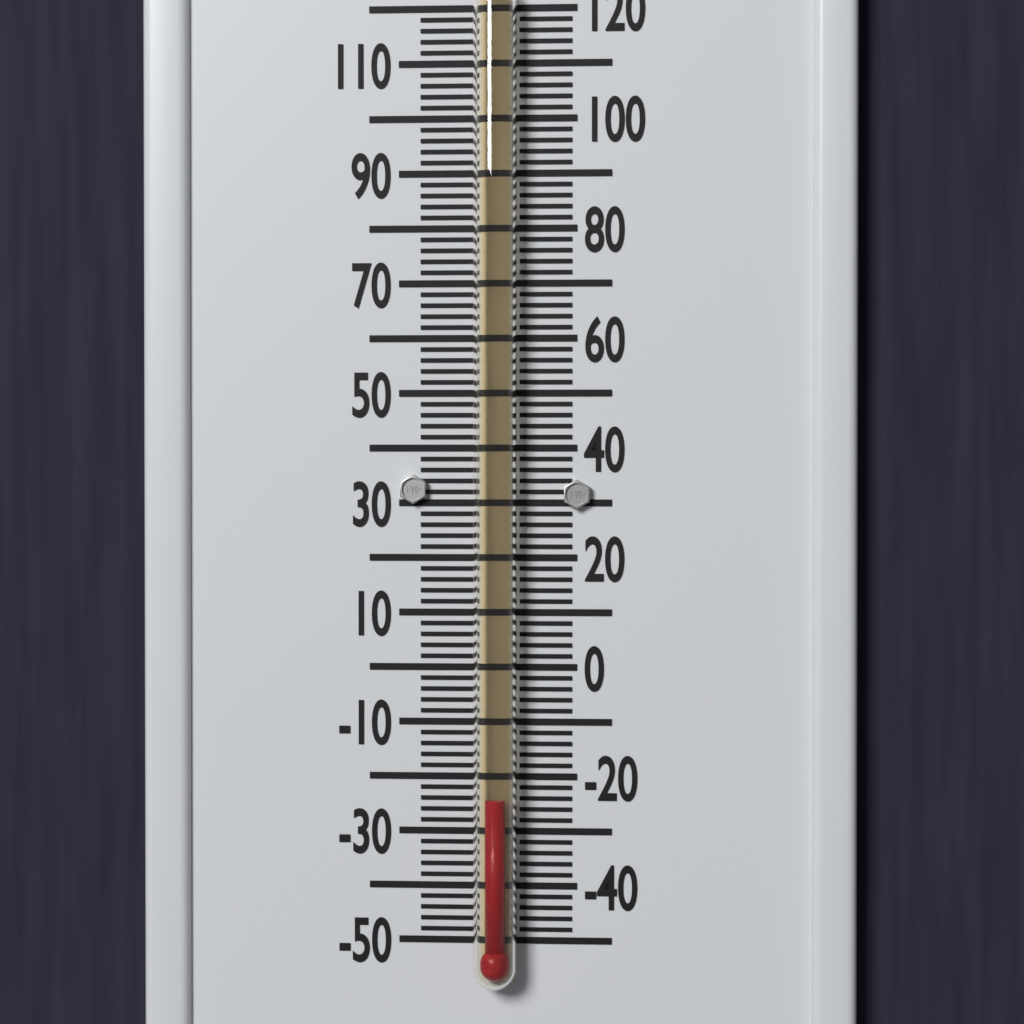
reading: -24 °F
